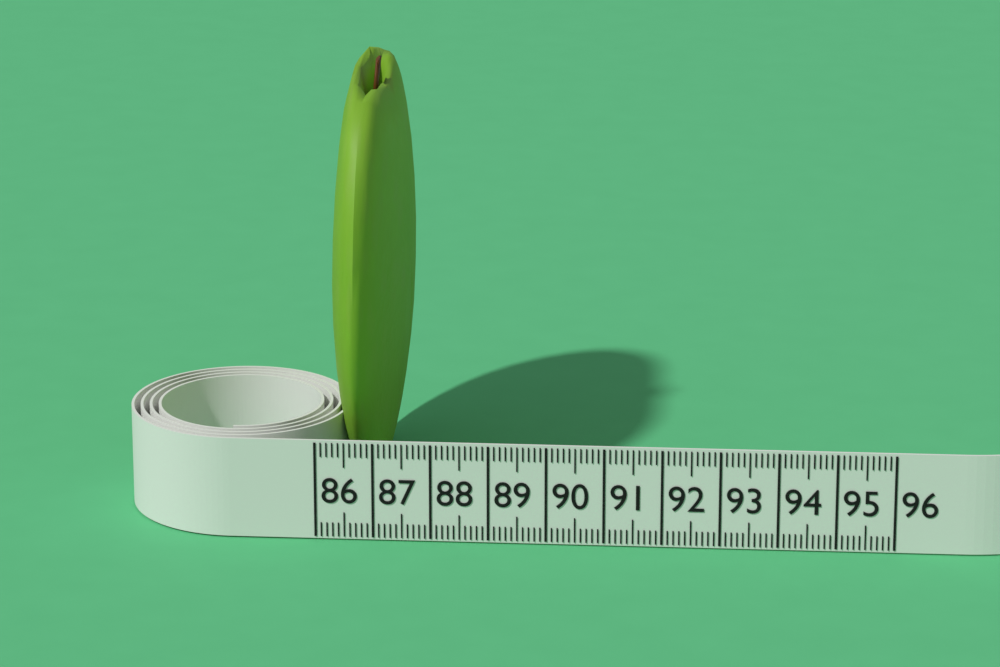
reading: 87.3 (no unit)
